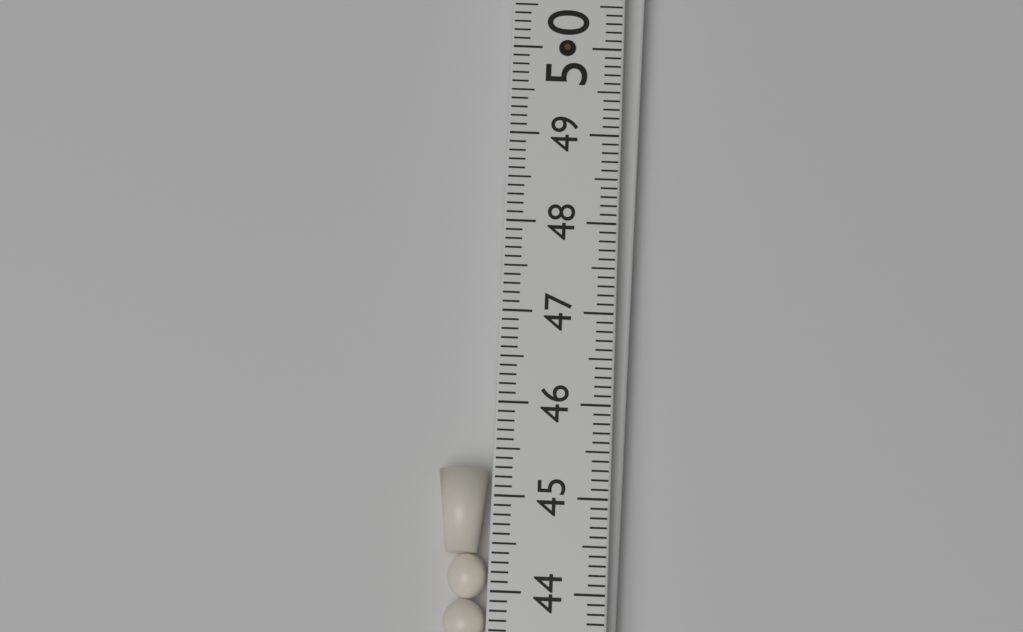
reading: 45.3 (no unit)
